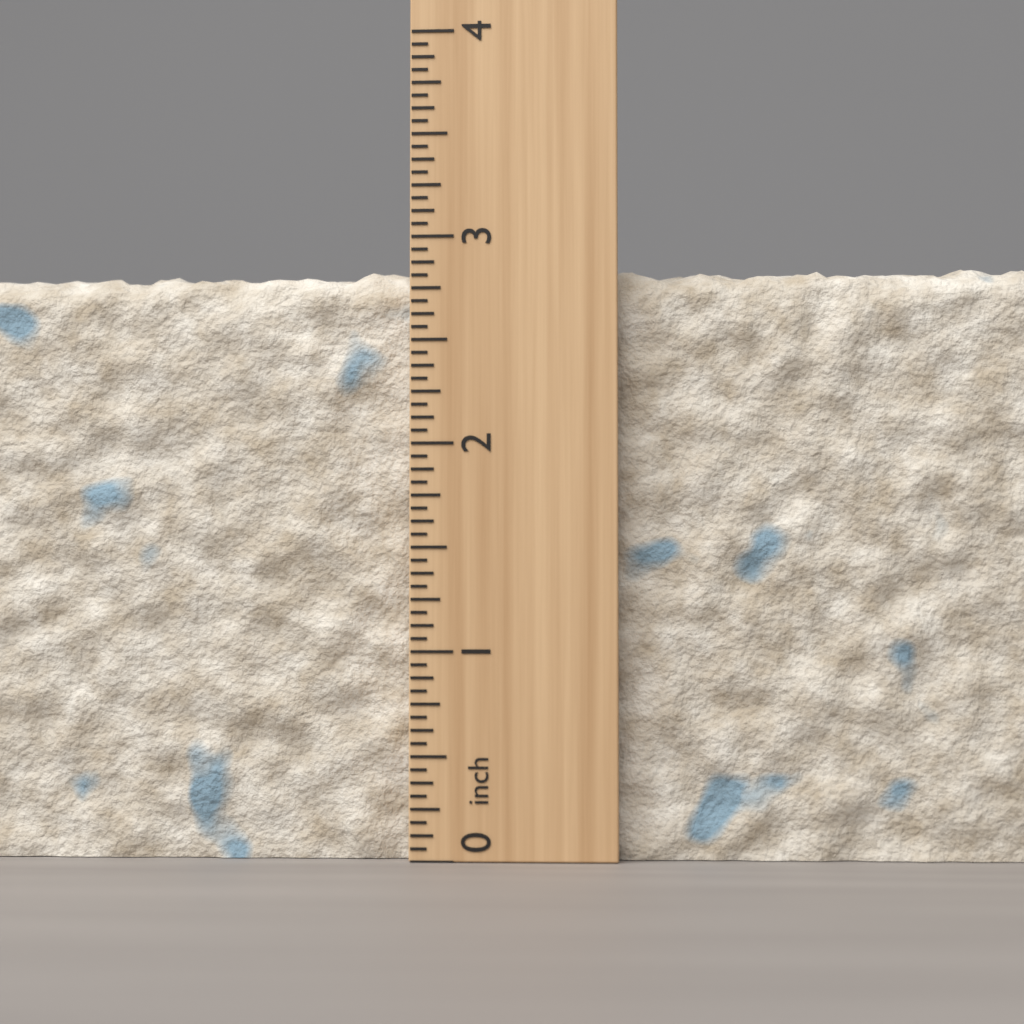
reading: 2.8750 inch
